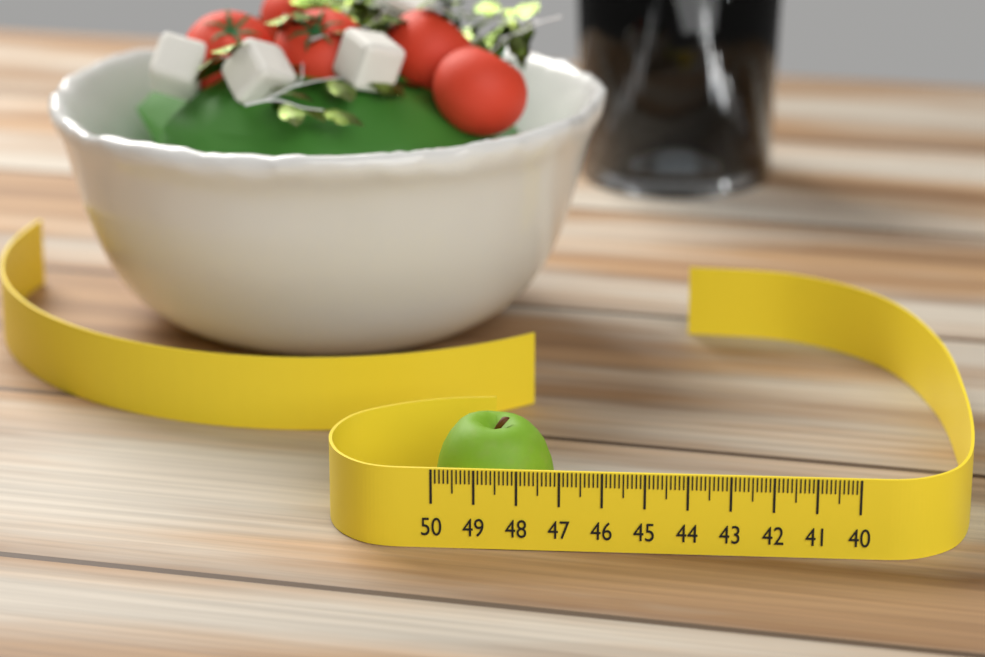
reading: 47.2 (no unit)
